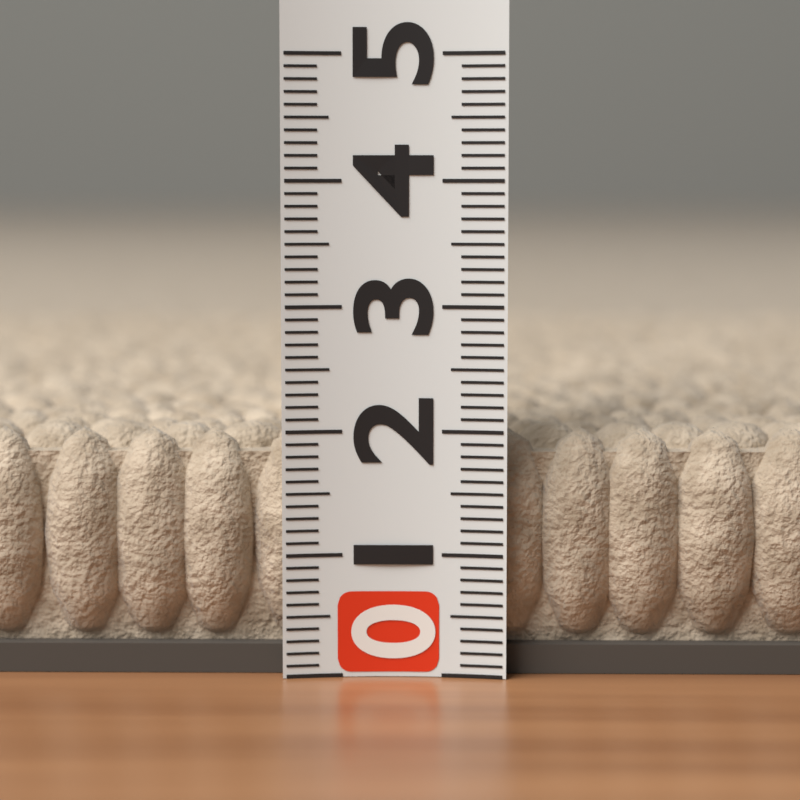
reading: 2.0 (no unit)
